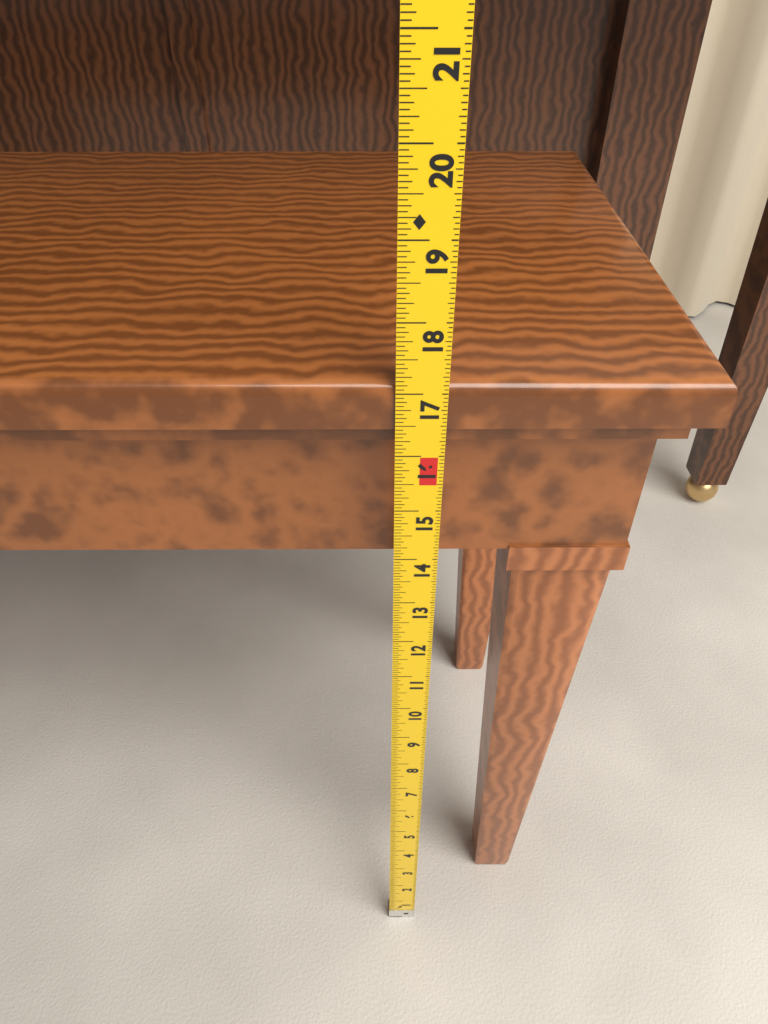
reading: 17.1250 in
